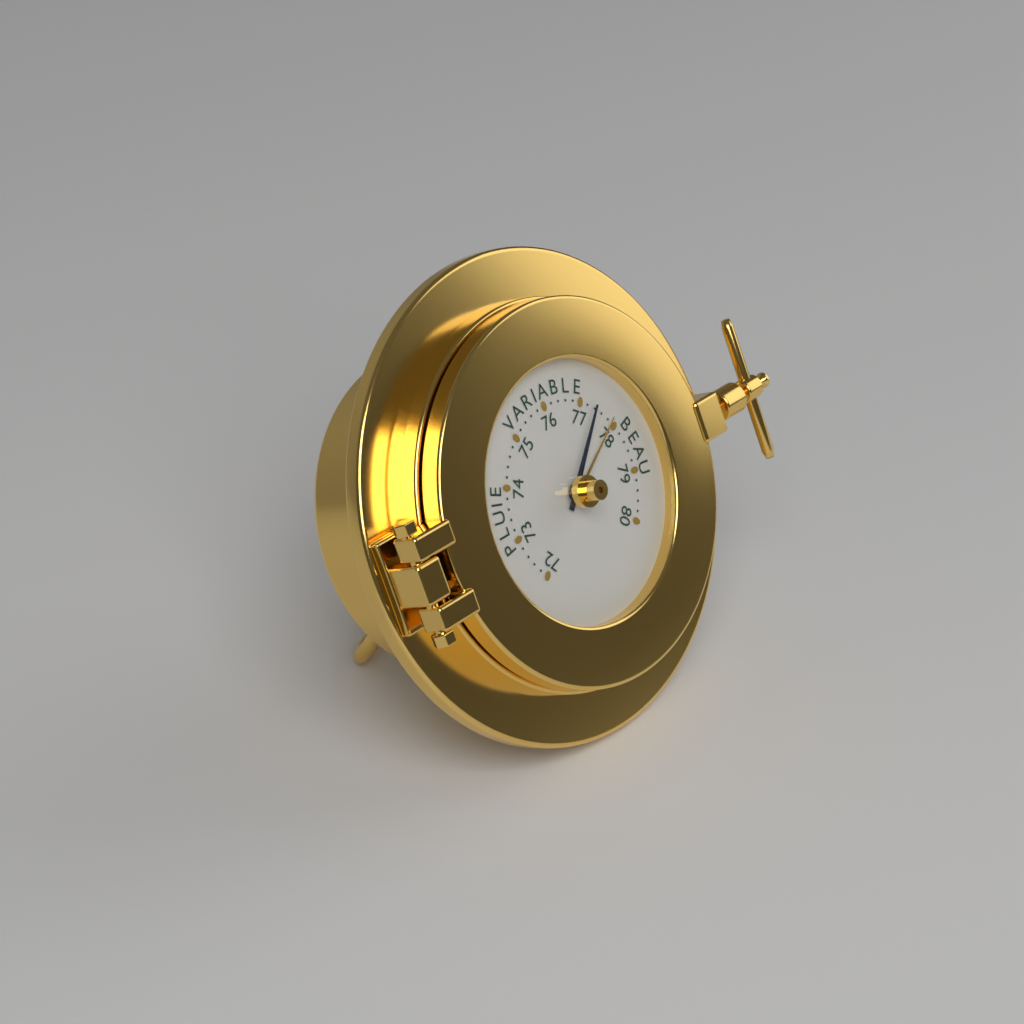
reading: 77.4 (no unit)
